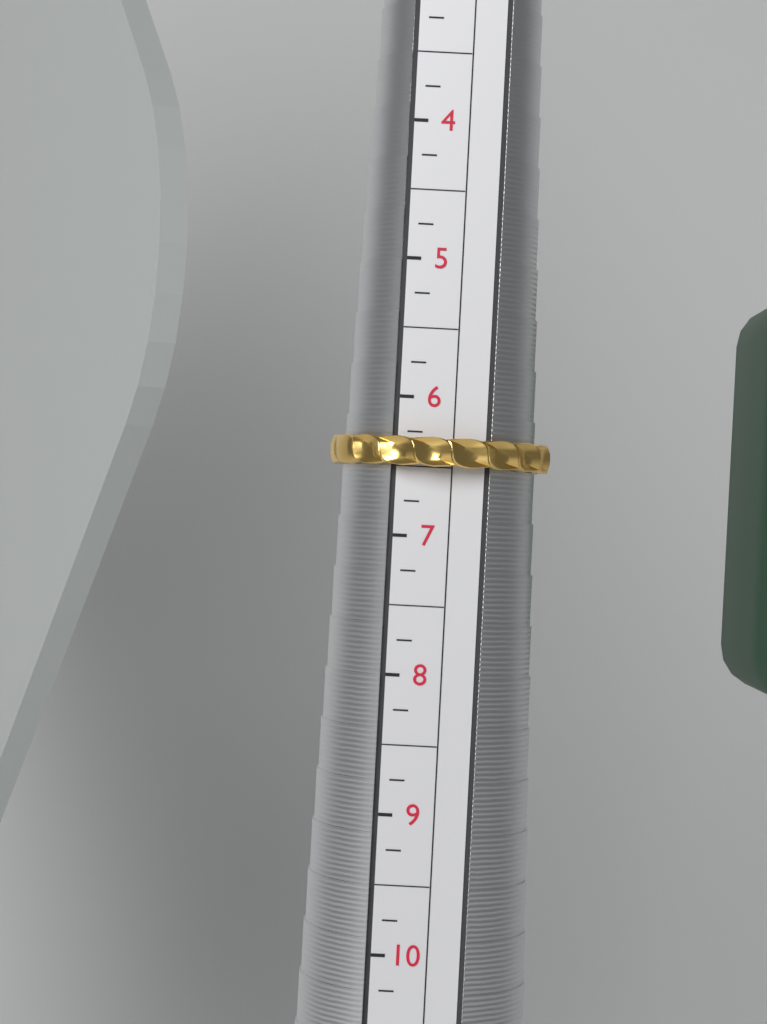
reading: 6.50 (no unit)
